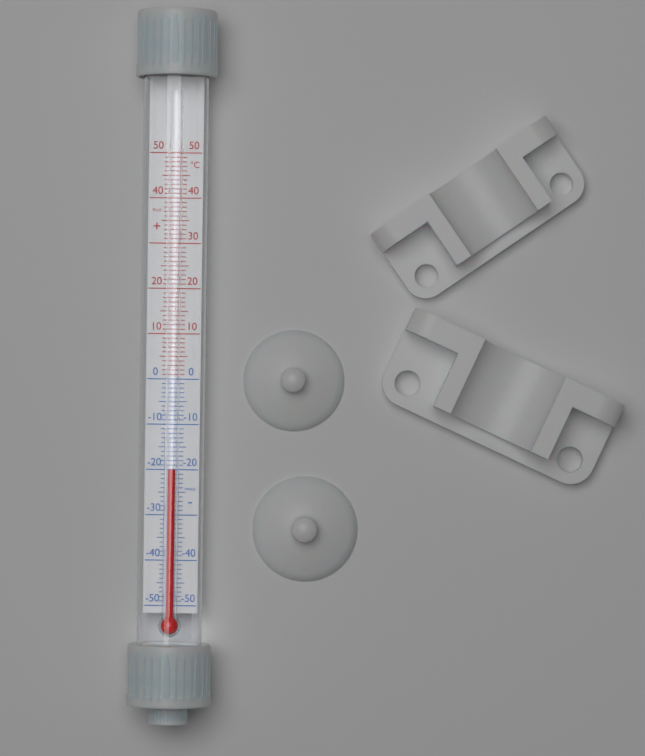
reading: -20 °C
